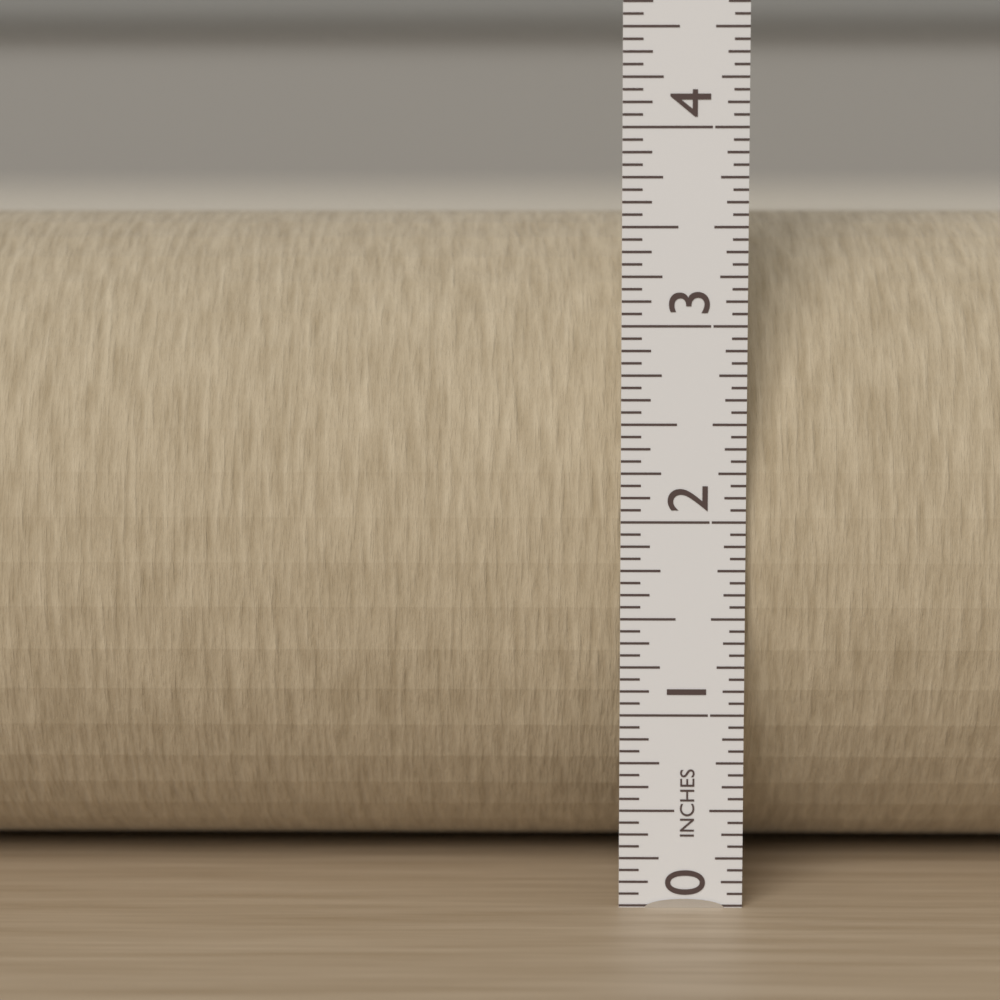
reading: 3.5625 in
